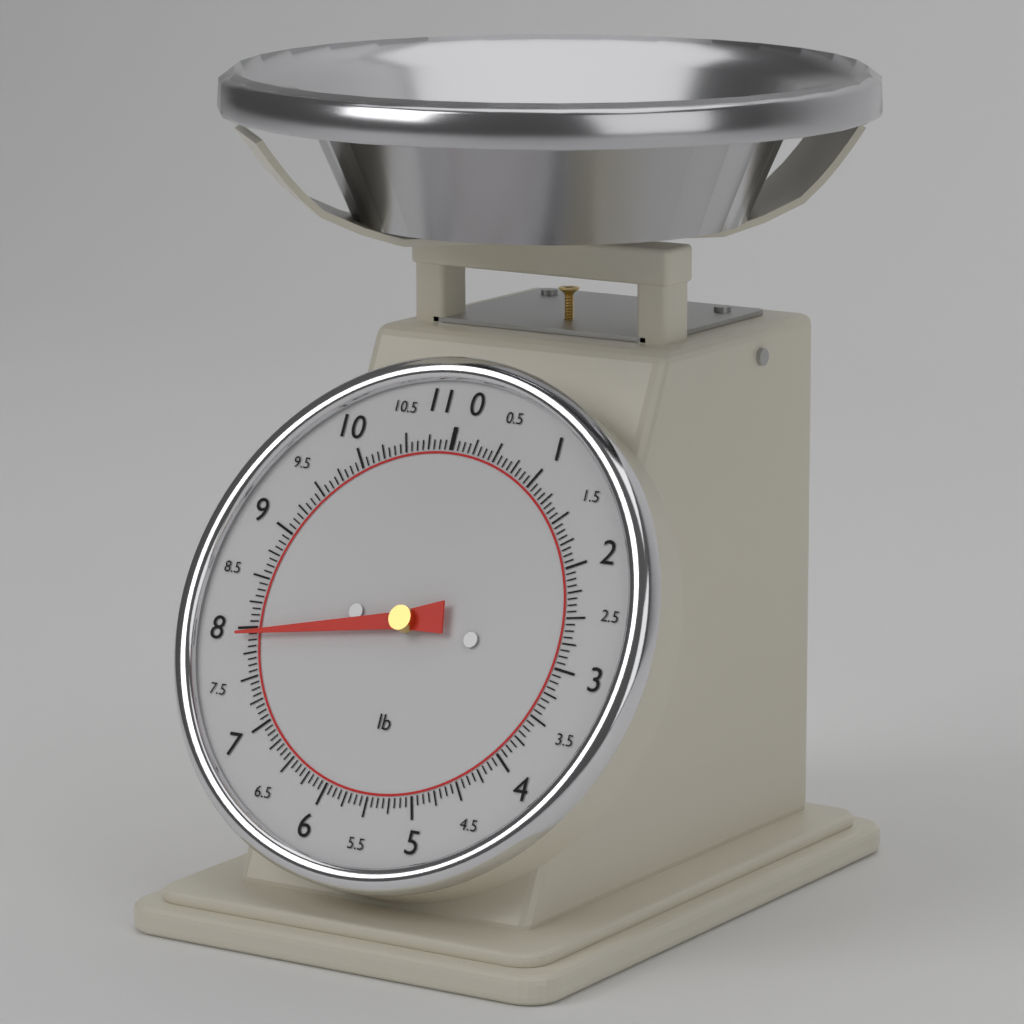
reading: 7.9375 lb
